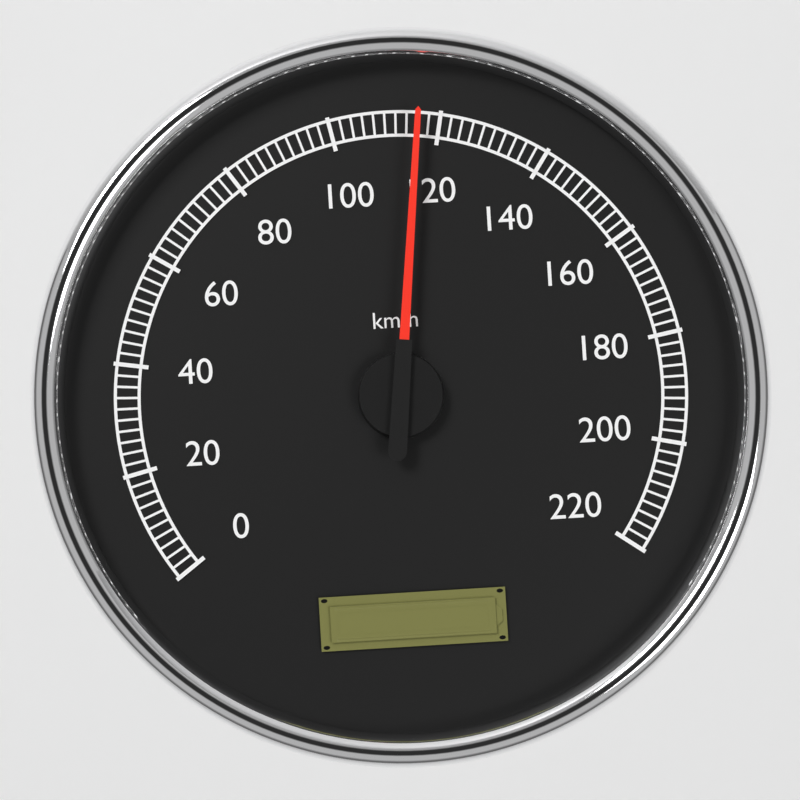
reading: 116 km/h
